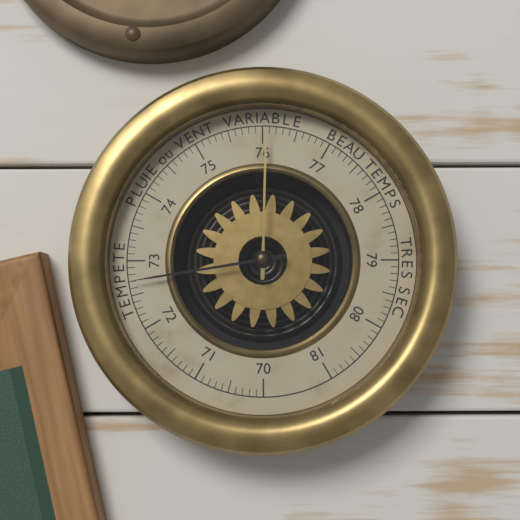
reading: 72.7 (no unit)
